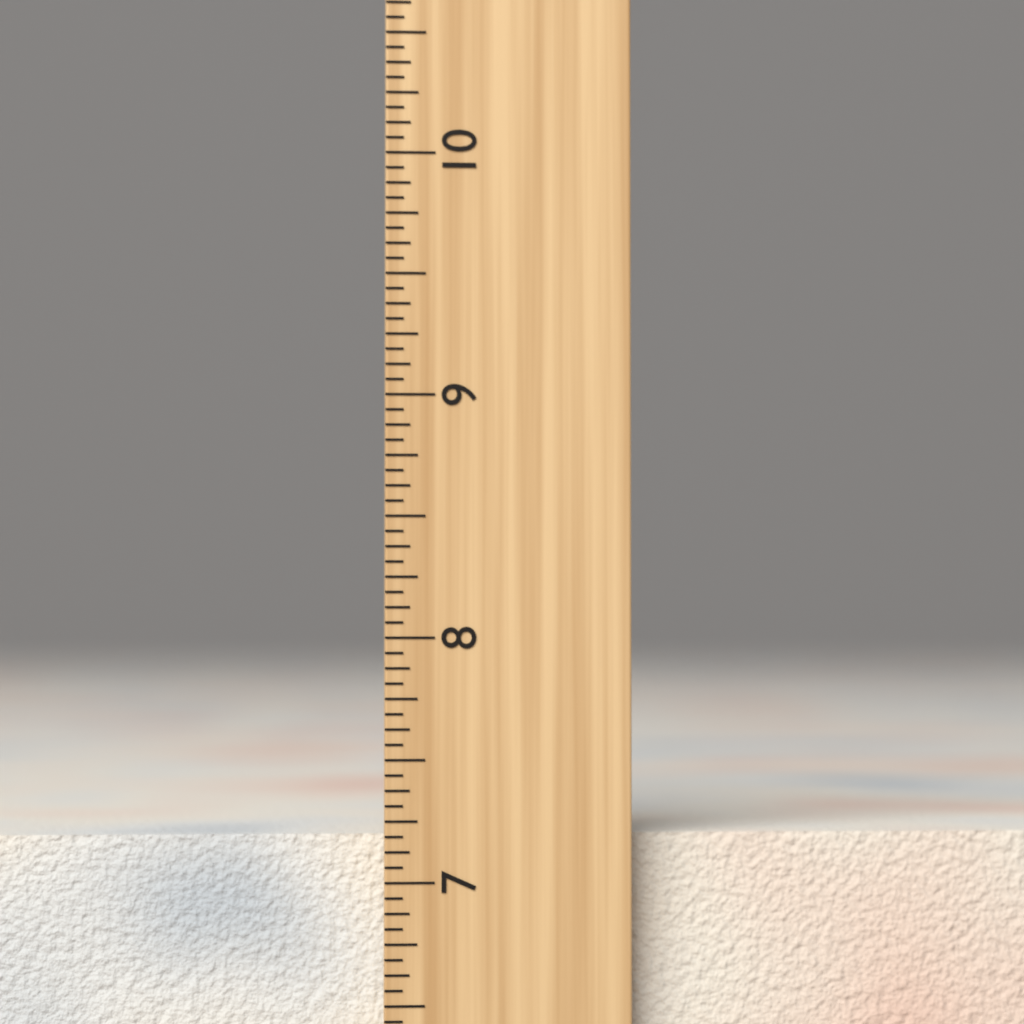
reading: 7.1875 inch
